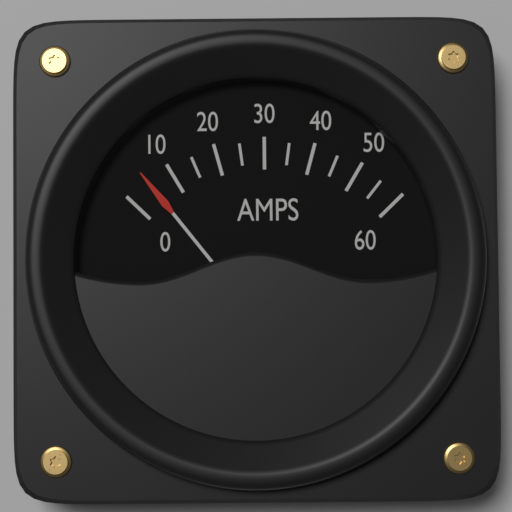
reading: 5 A
